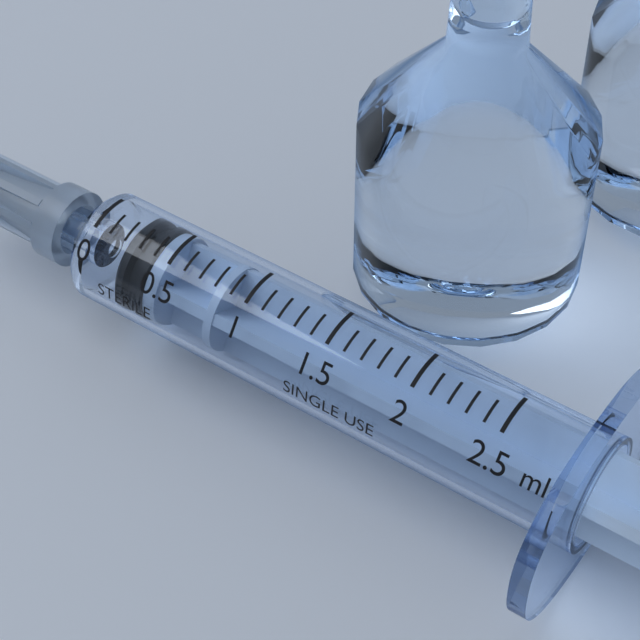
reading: 0.2 ml
